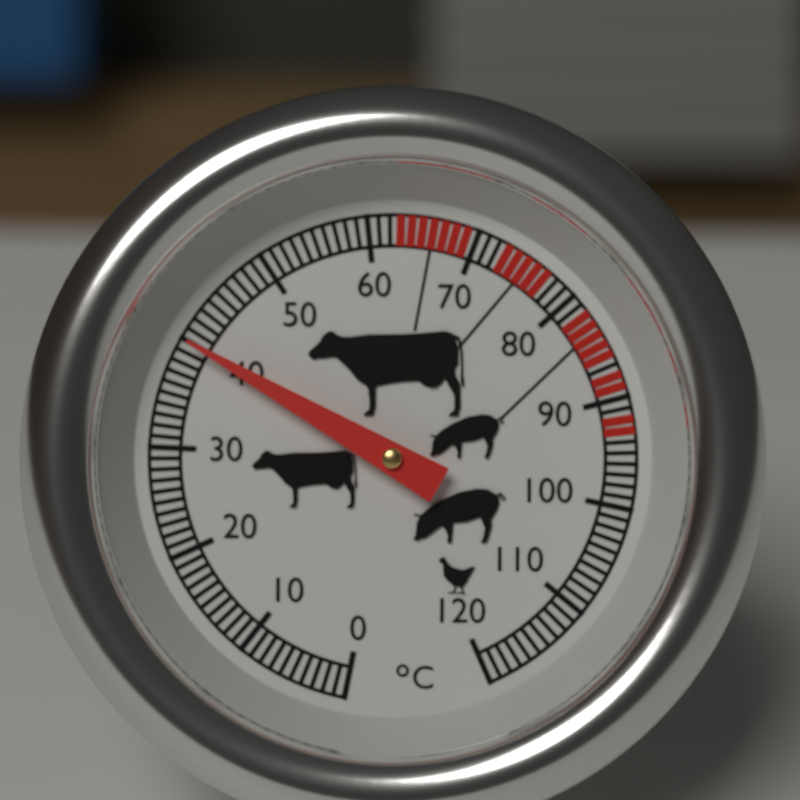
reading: 40 °C
